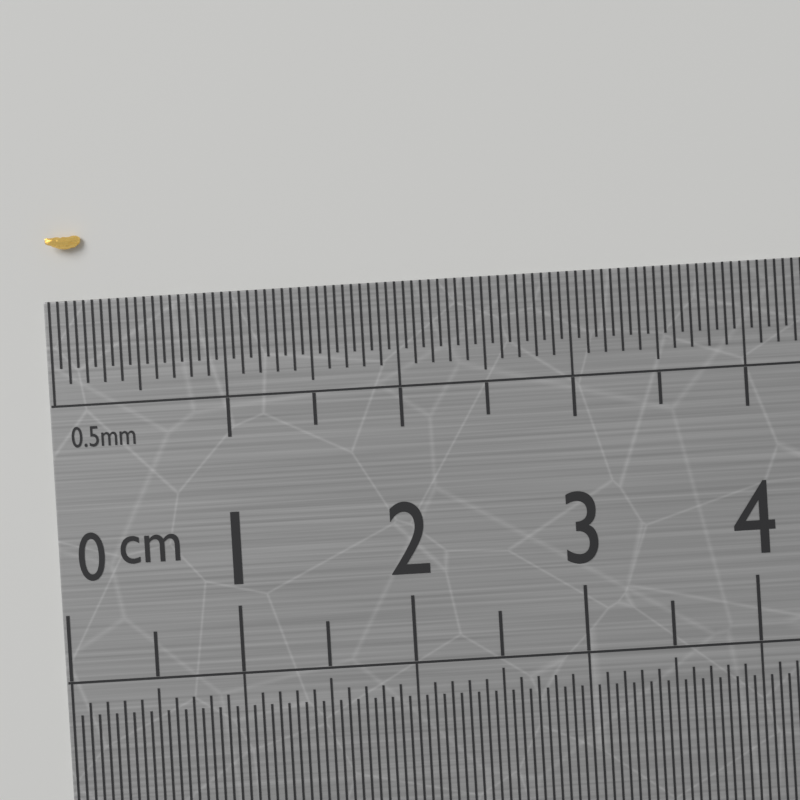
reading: 0.20 cm
